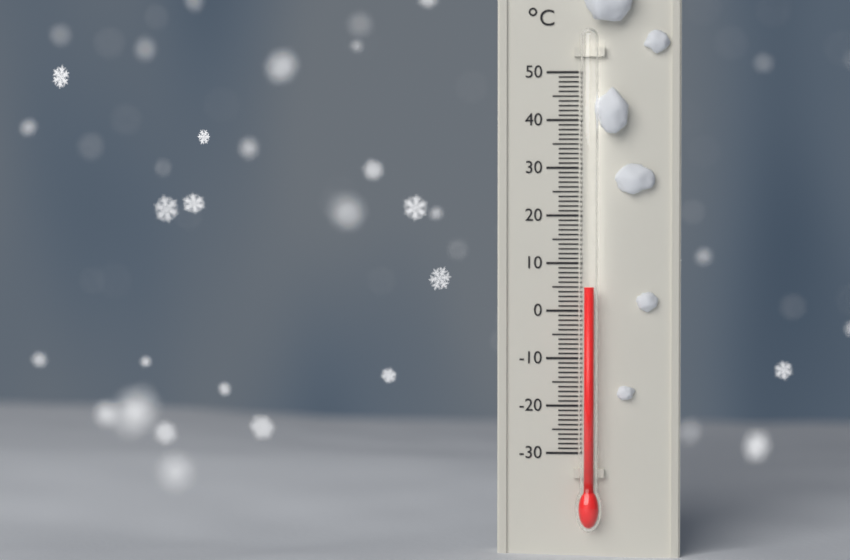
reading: 5 °C
